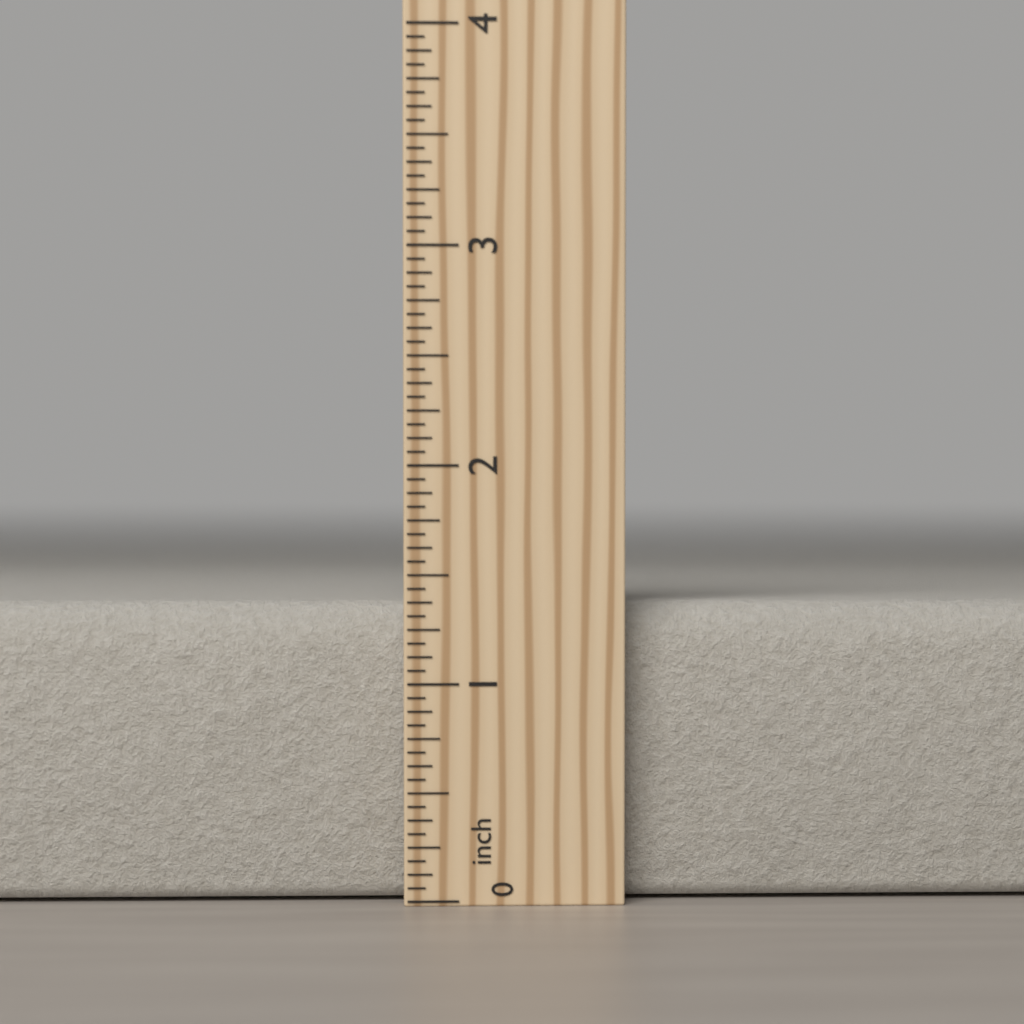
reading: 1.3750 inch
